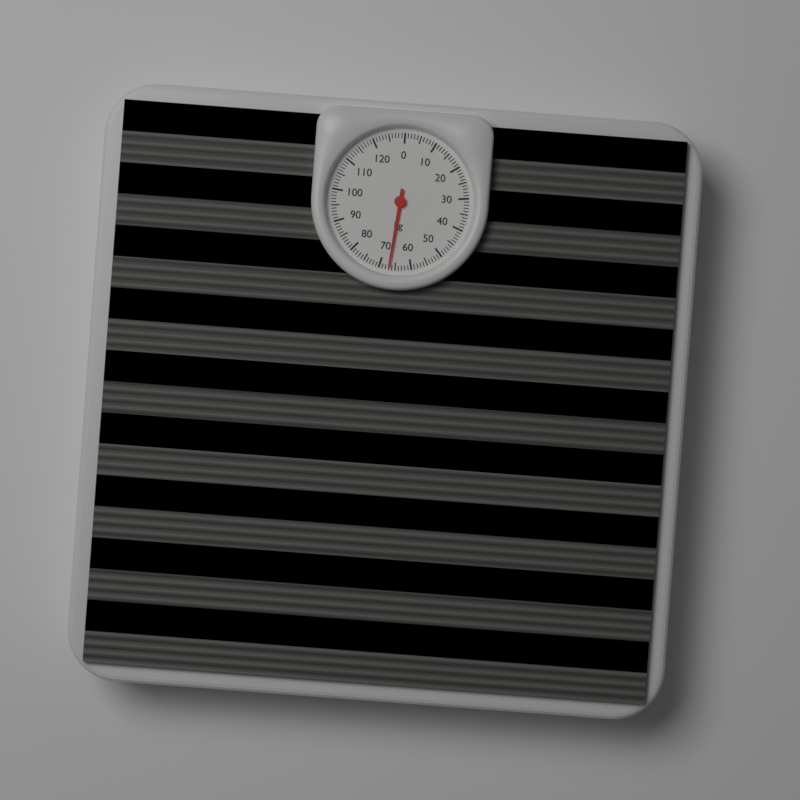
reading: 67 kg
